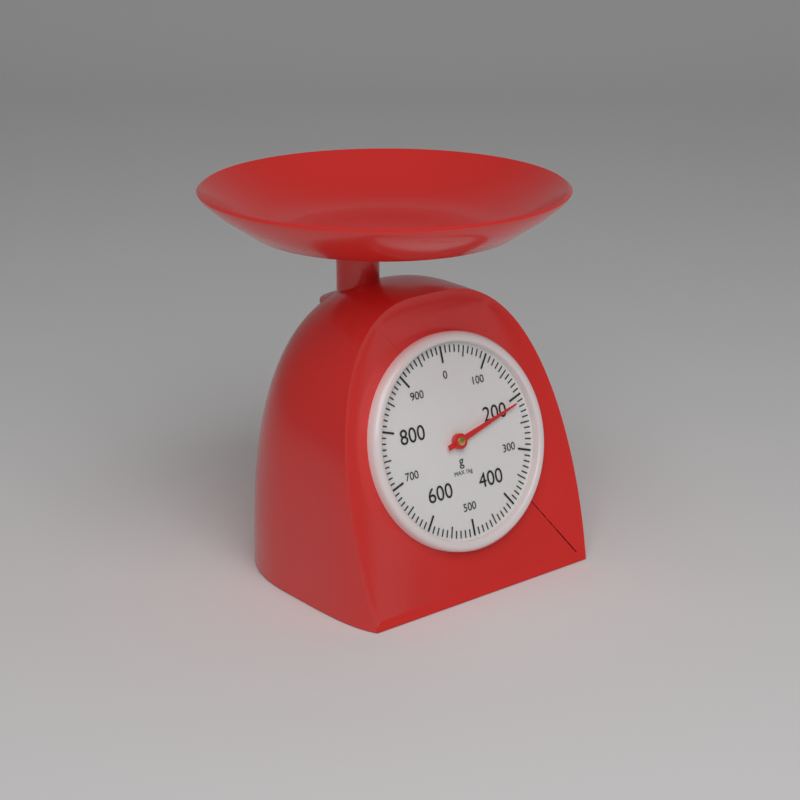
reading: 210 g
